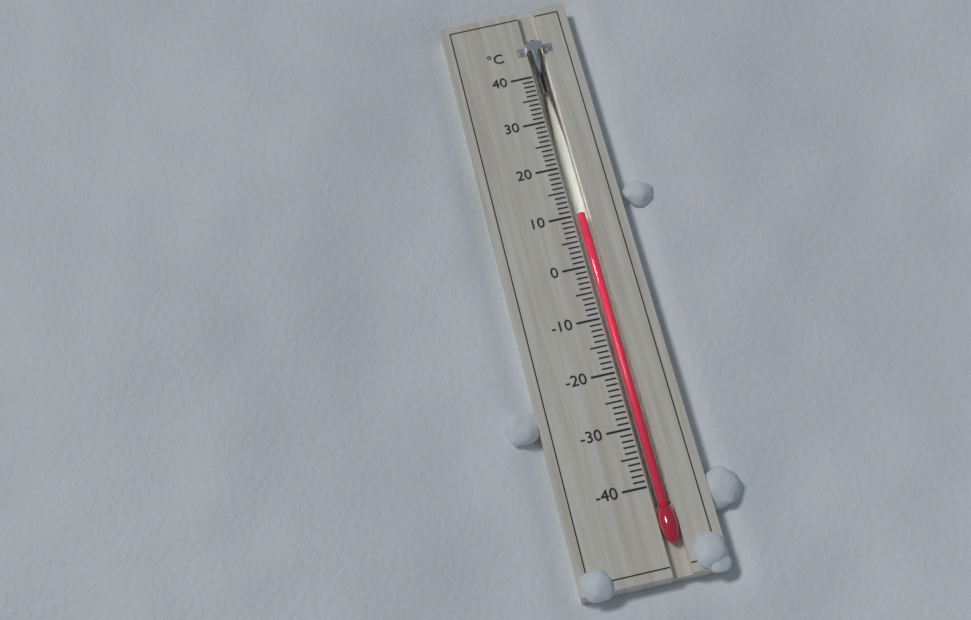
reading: 10 °C
